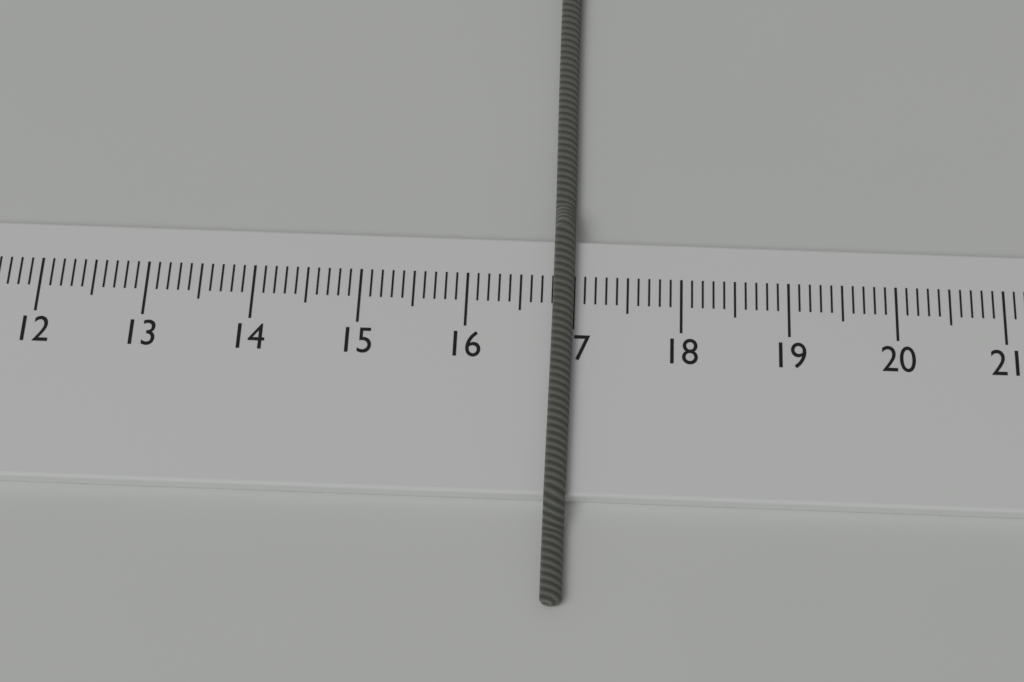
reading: 17.0 cm
